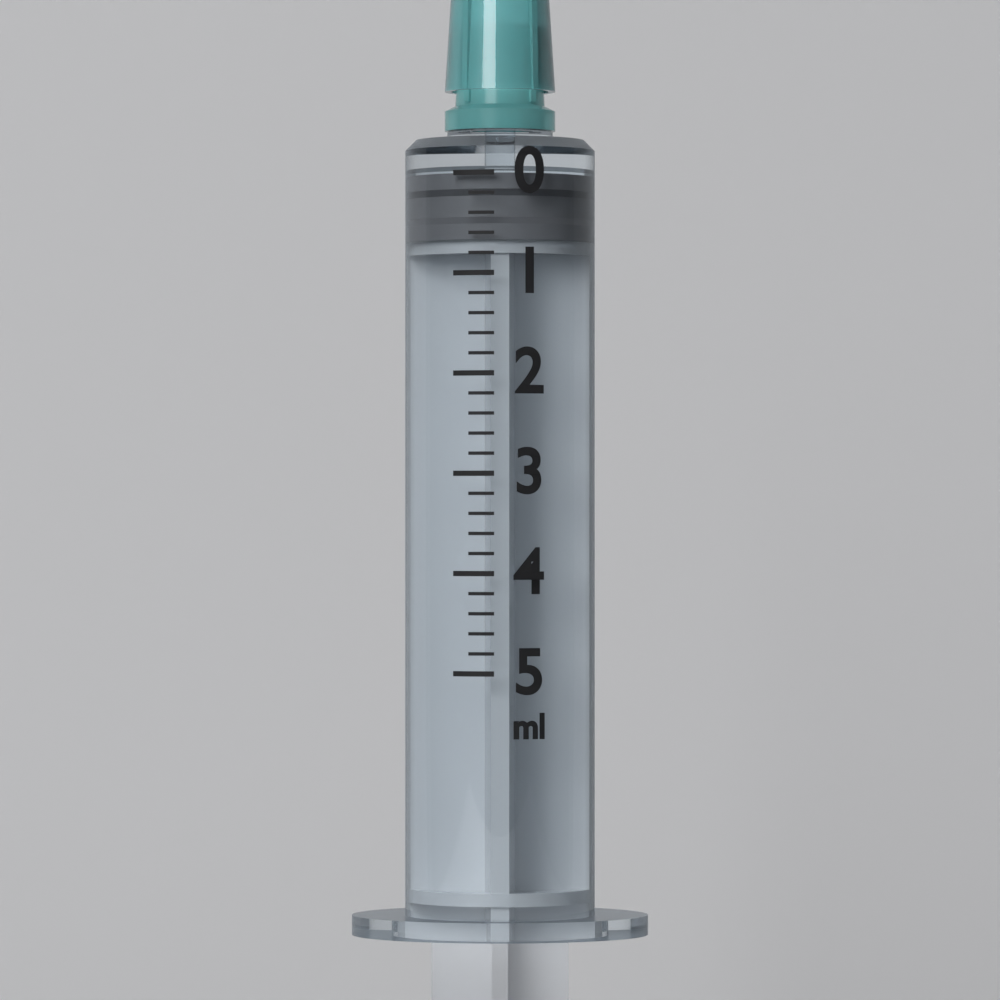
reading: 0.0 ml
